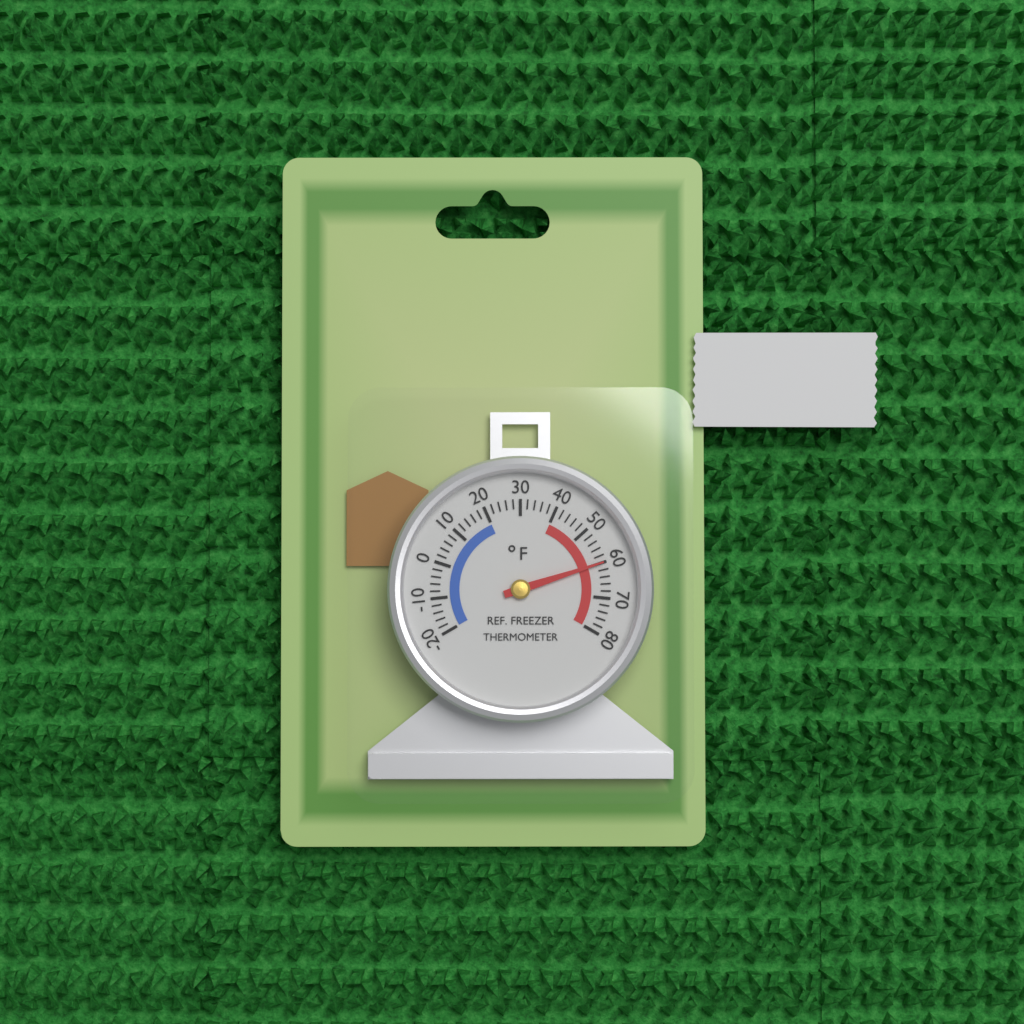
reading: 60 °F
